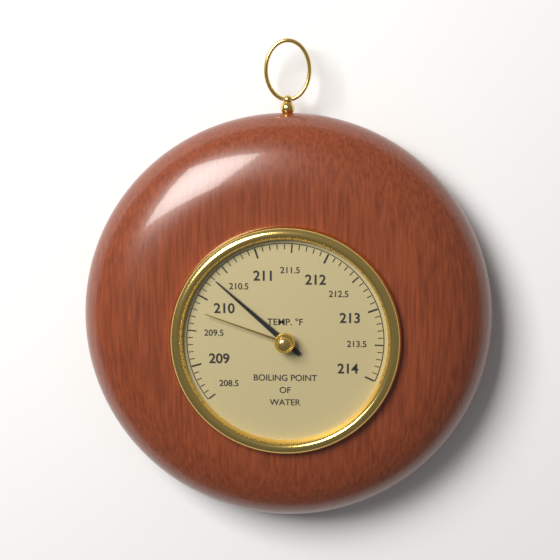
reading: 210.3 °F
